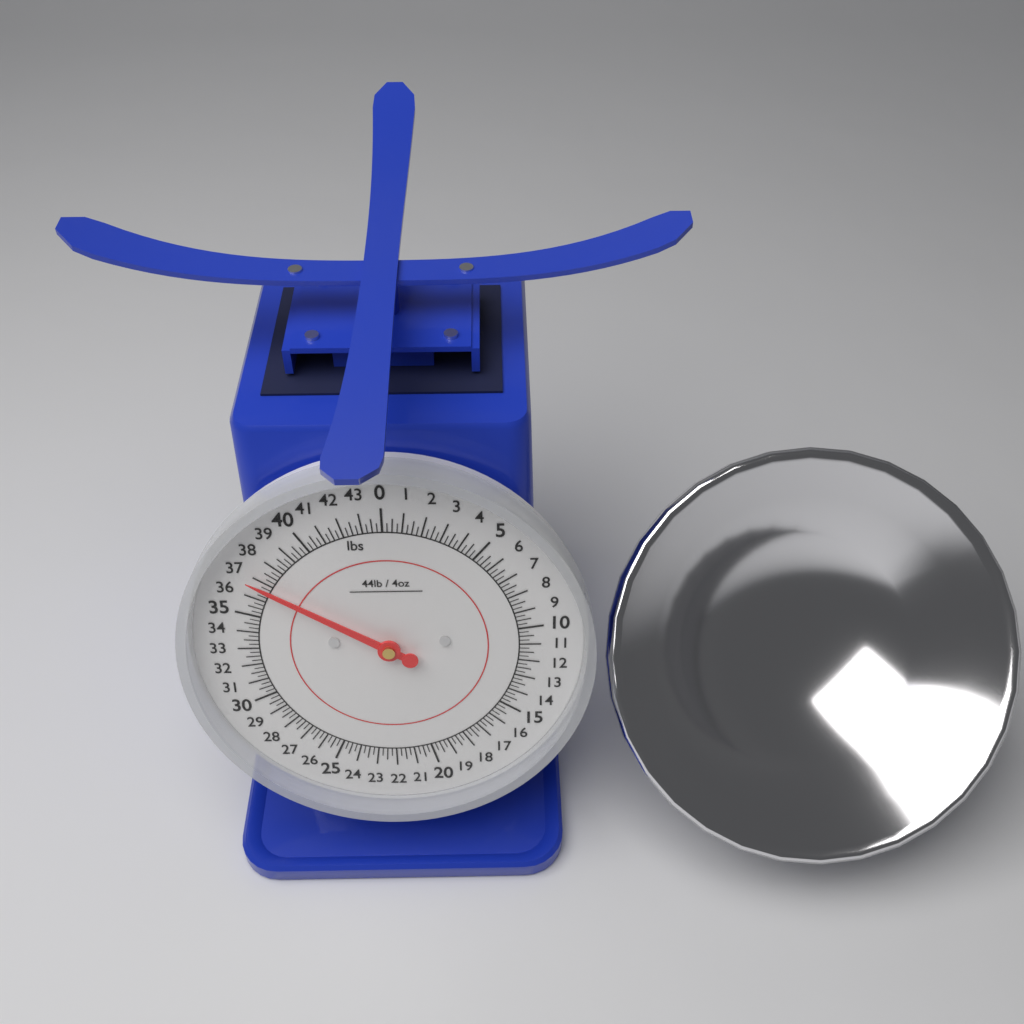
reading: 36.75 lbs
